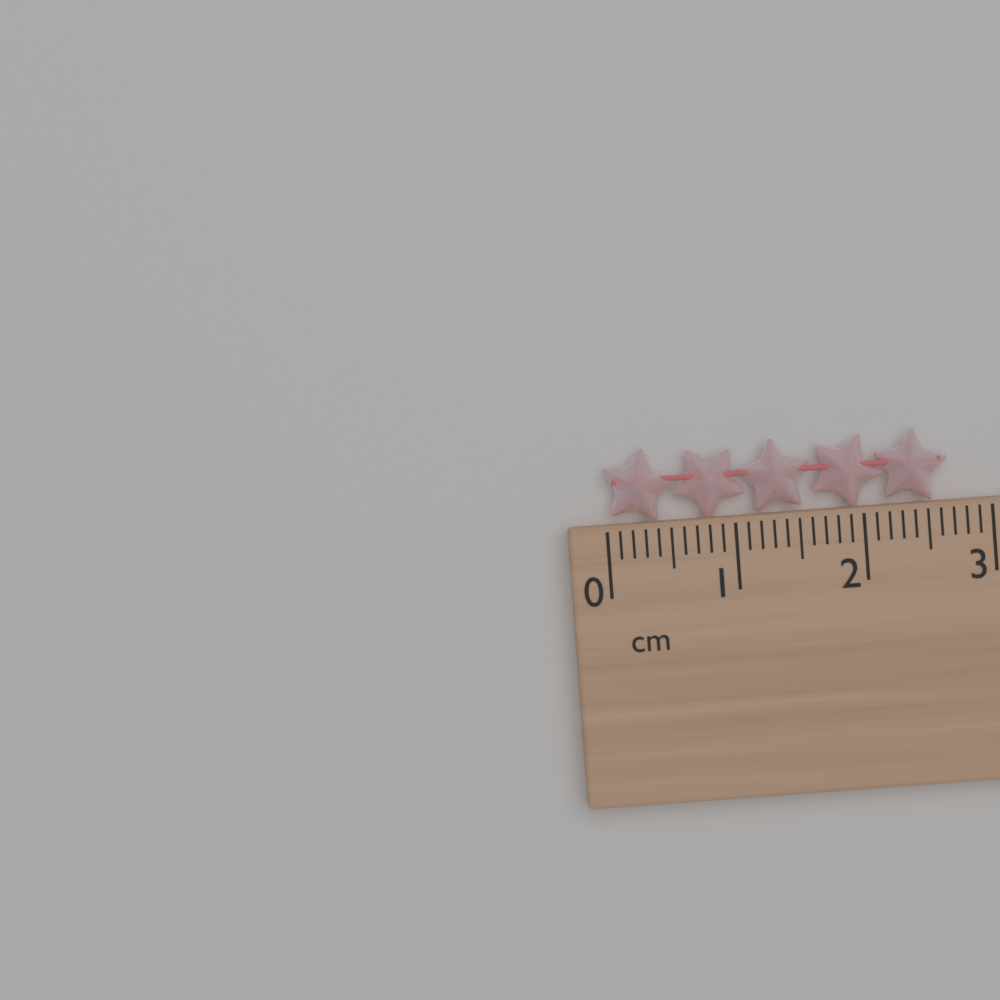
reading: 2.7 cm
